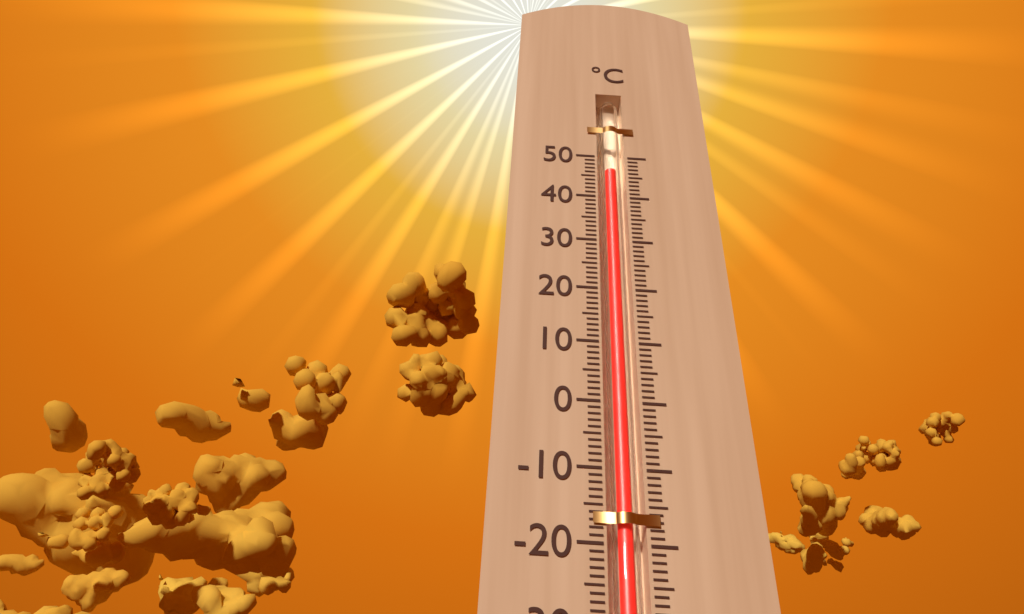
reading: 47 °C
